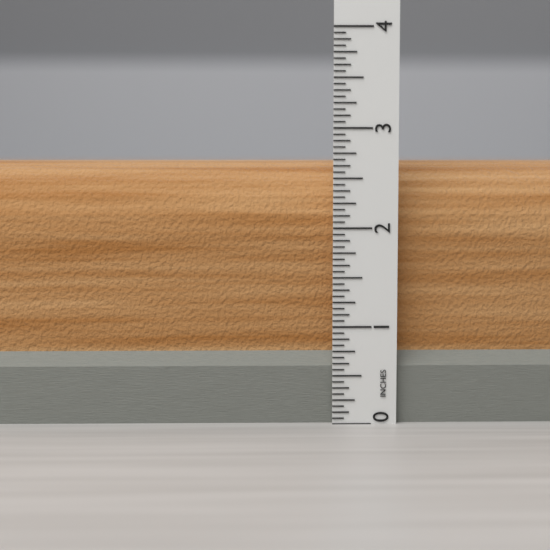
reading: 2.6875 in
